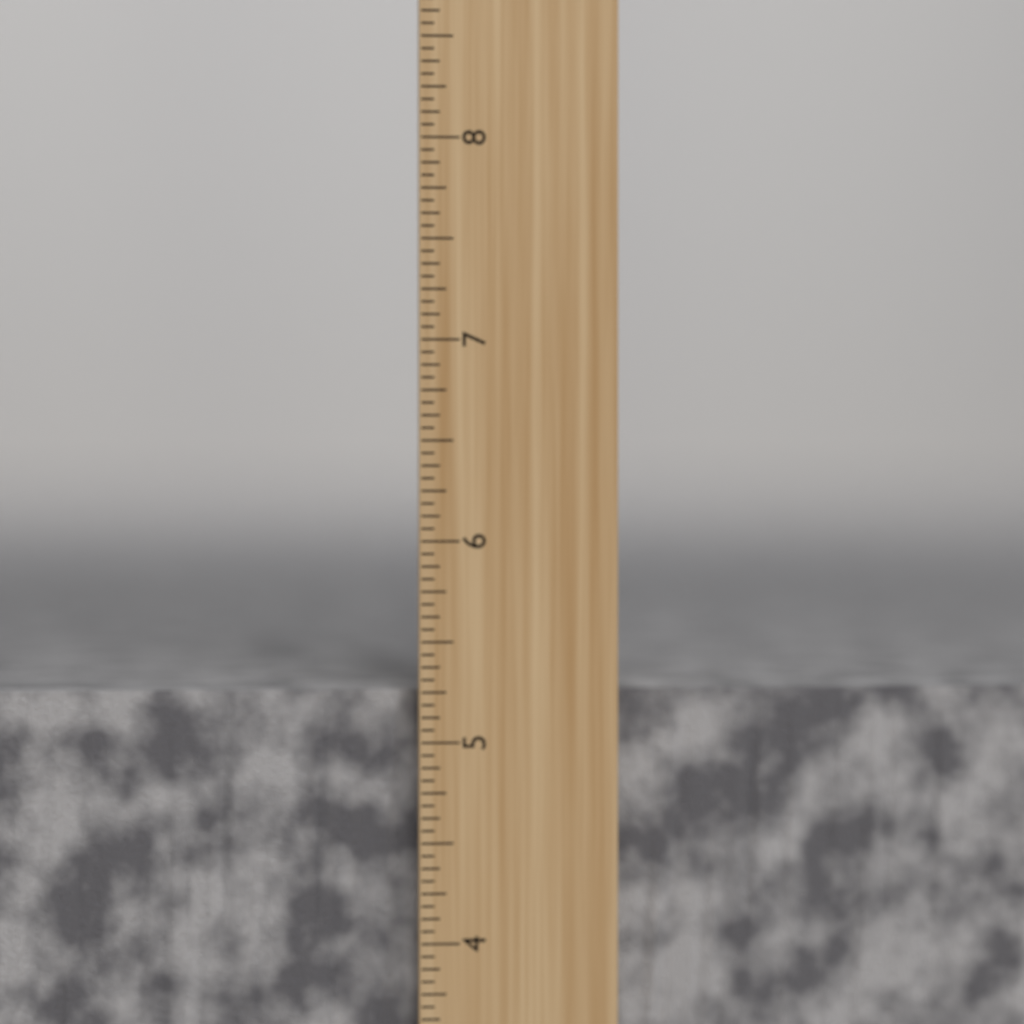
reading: 5.2500 inch
